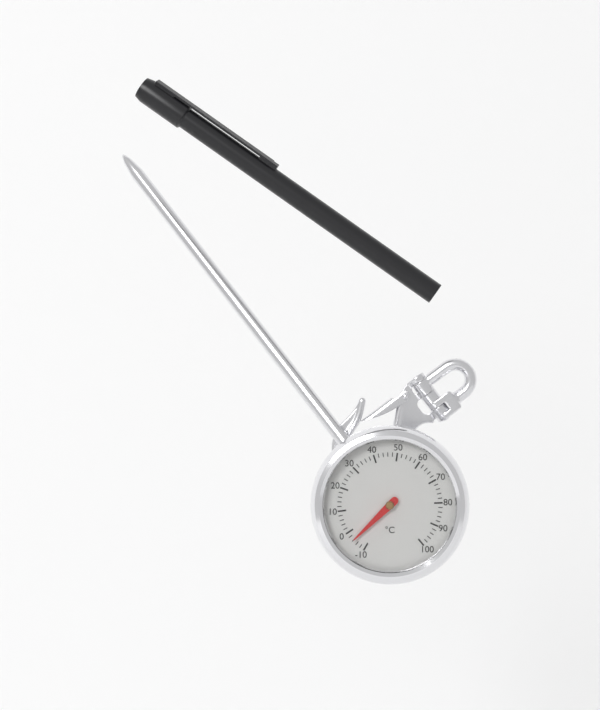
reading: -4 °C
